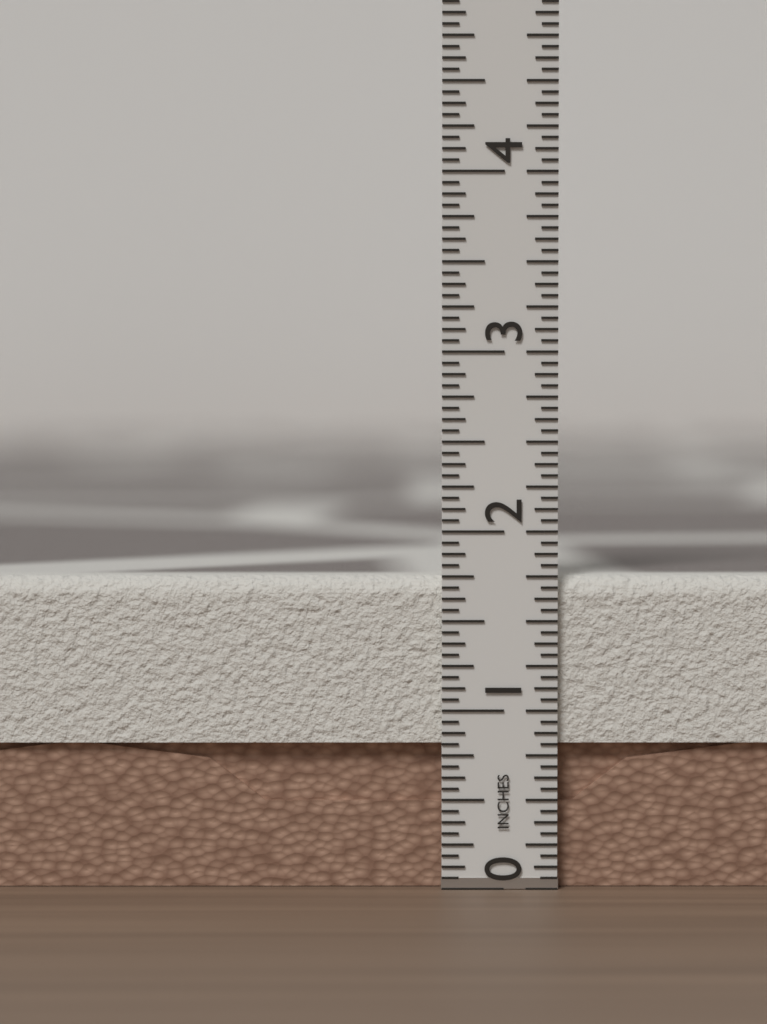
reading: 1.7500 in
